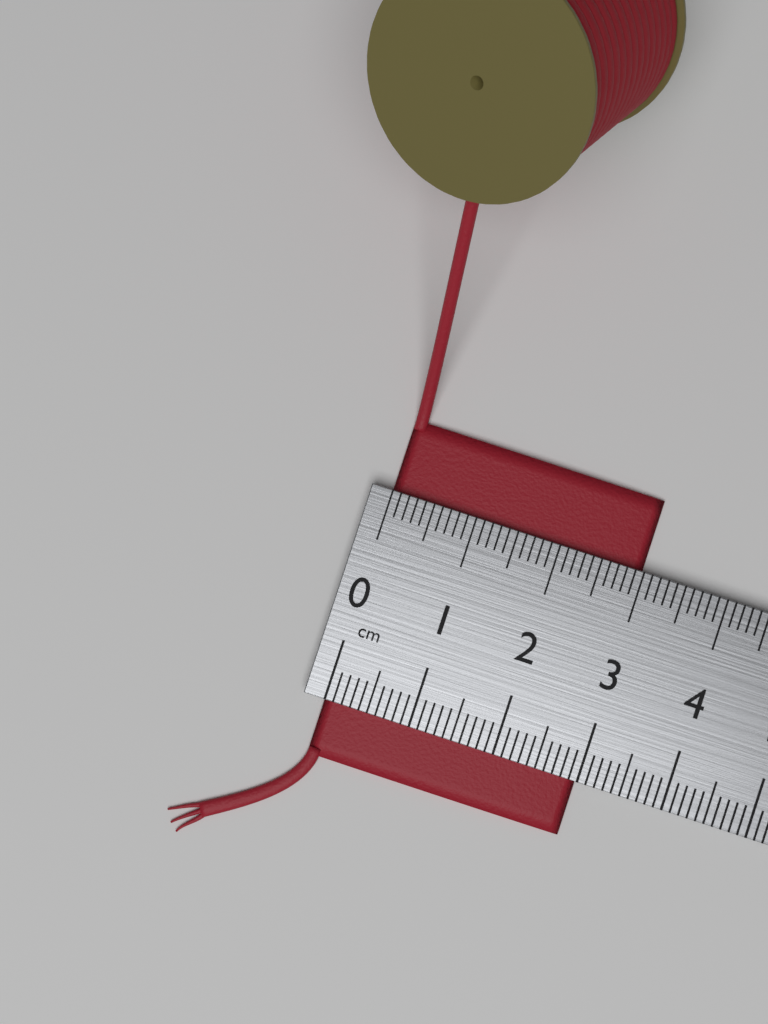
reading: 3.0 cm
